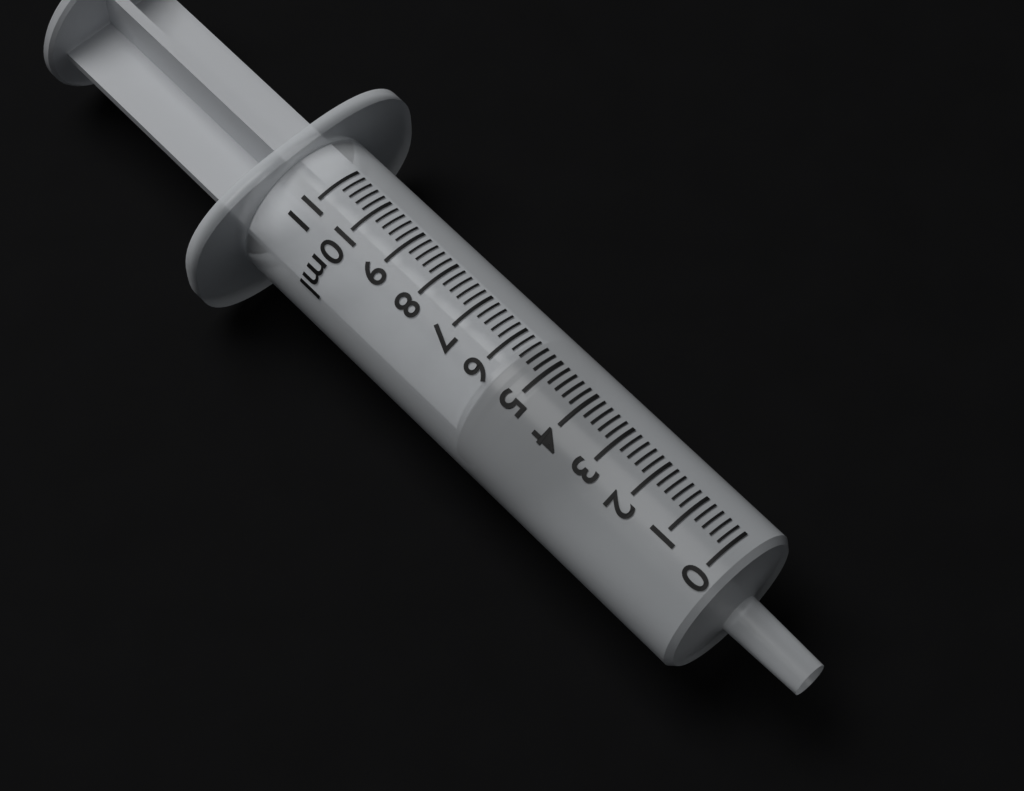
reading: 4.8 ml
